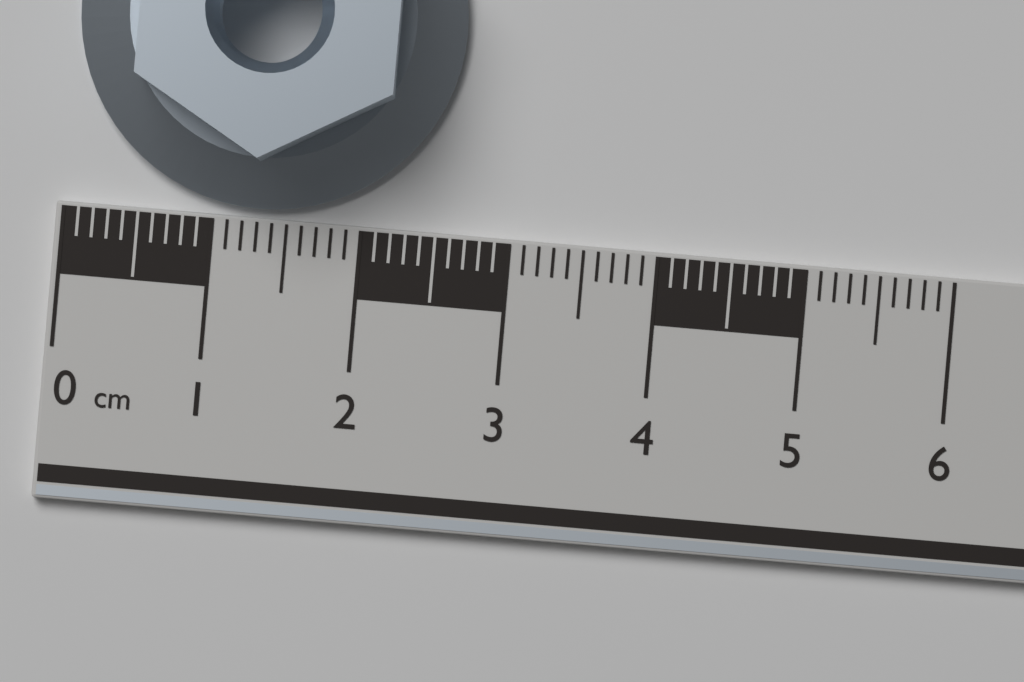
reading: 2.6 cm
